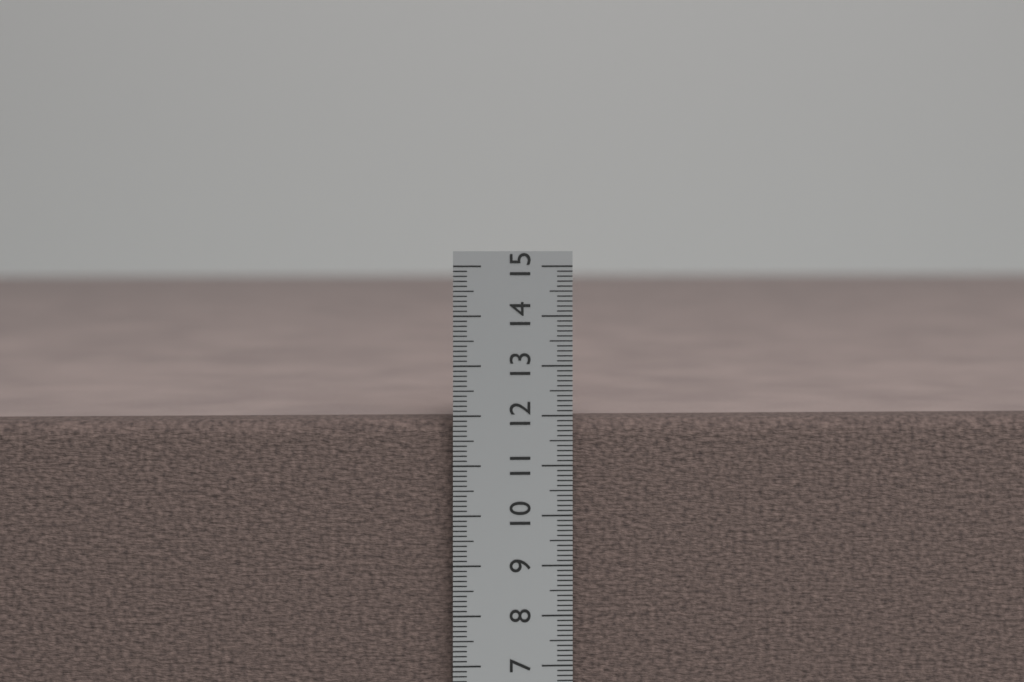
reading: 11.9 cm
